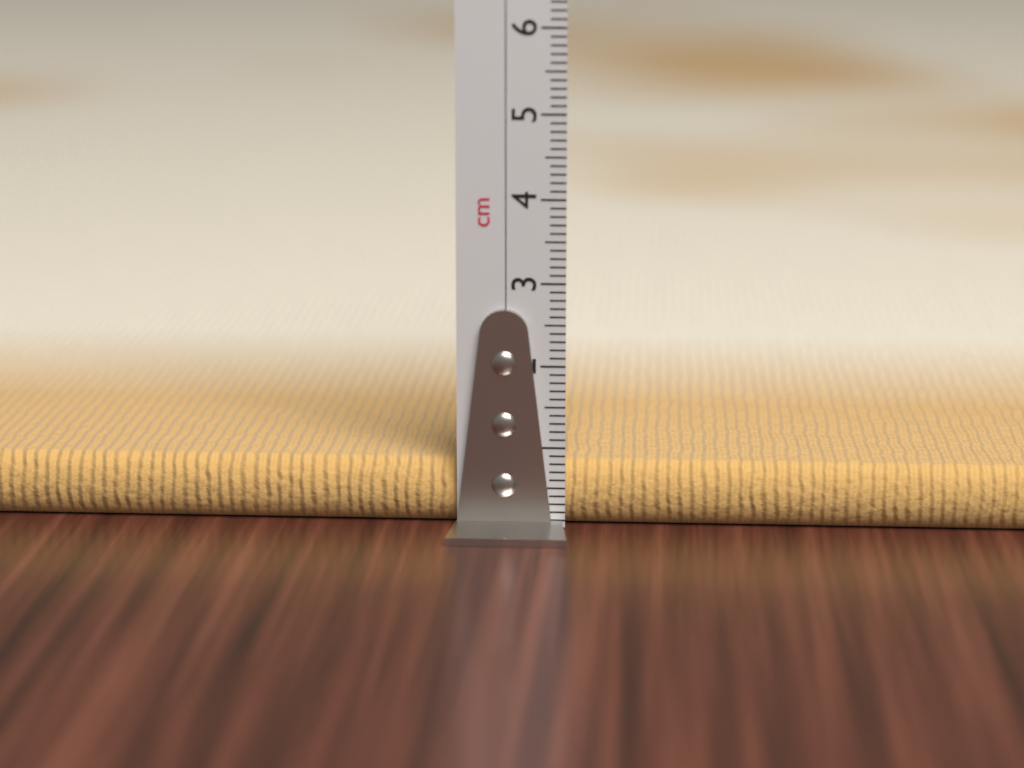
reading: 0.8 cm
